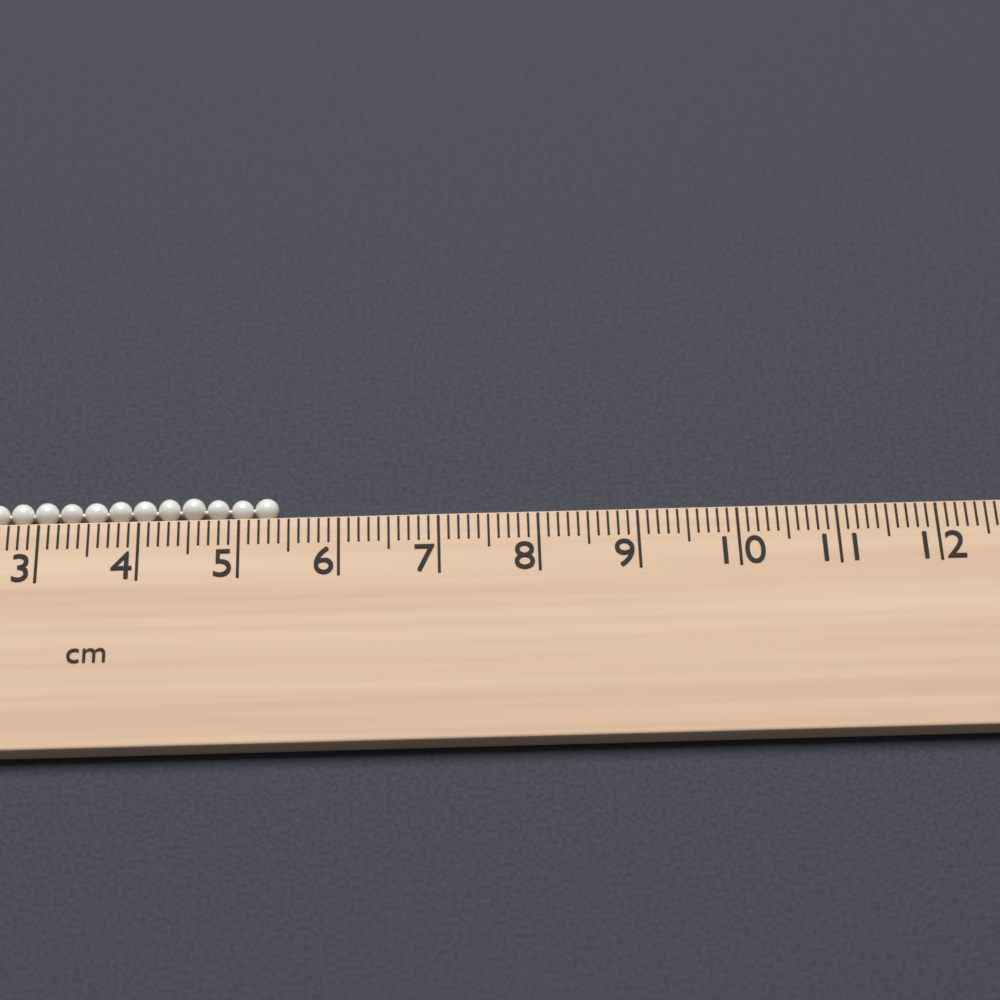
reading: 5.4 cm
